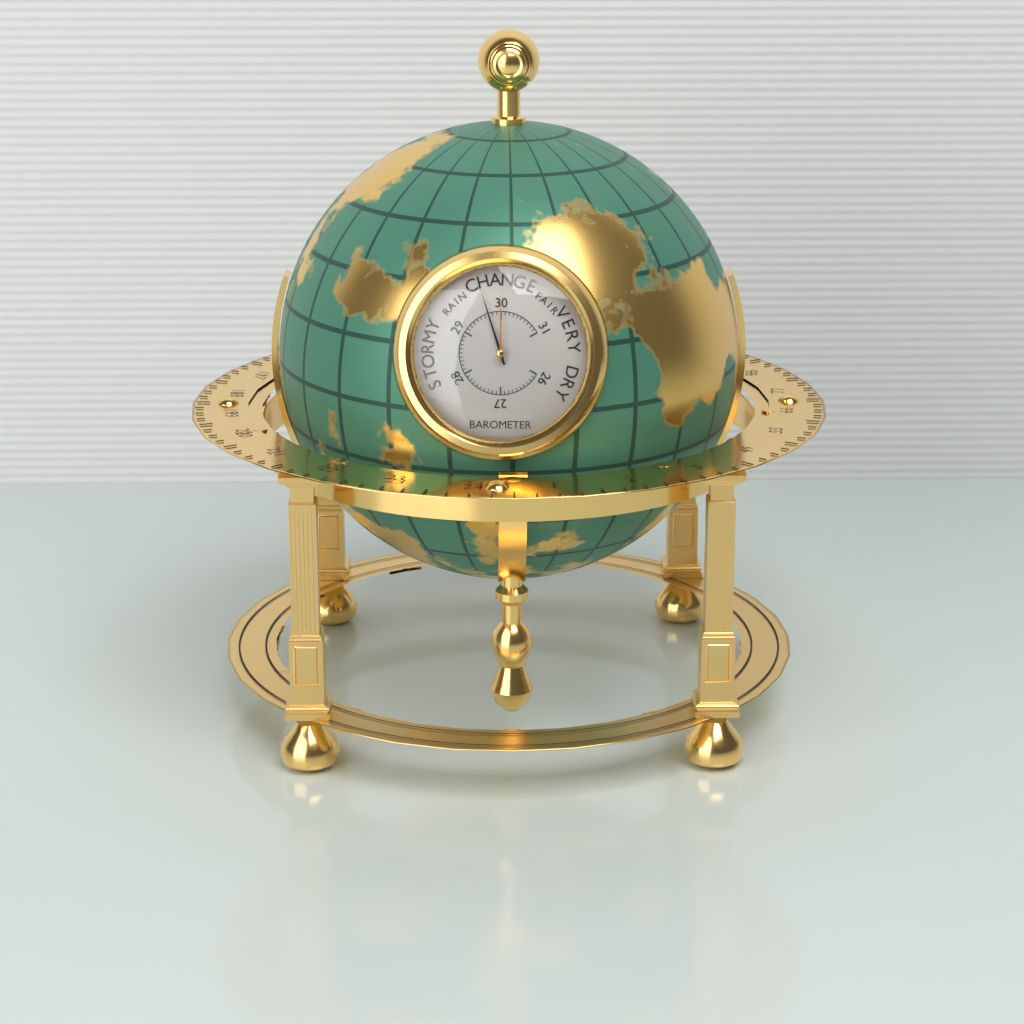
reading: 29.7 inHg
